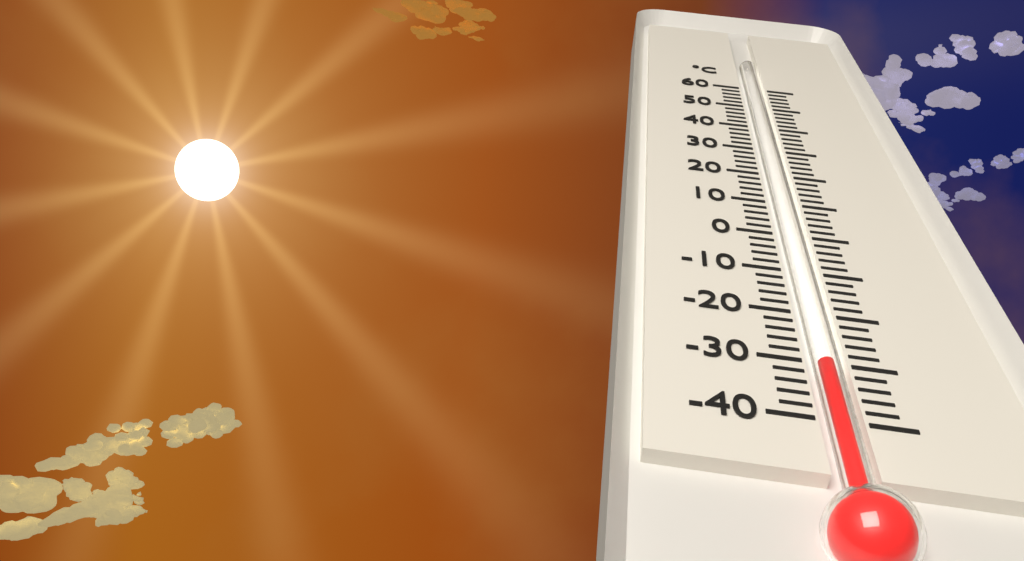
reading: -30 °C
